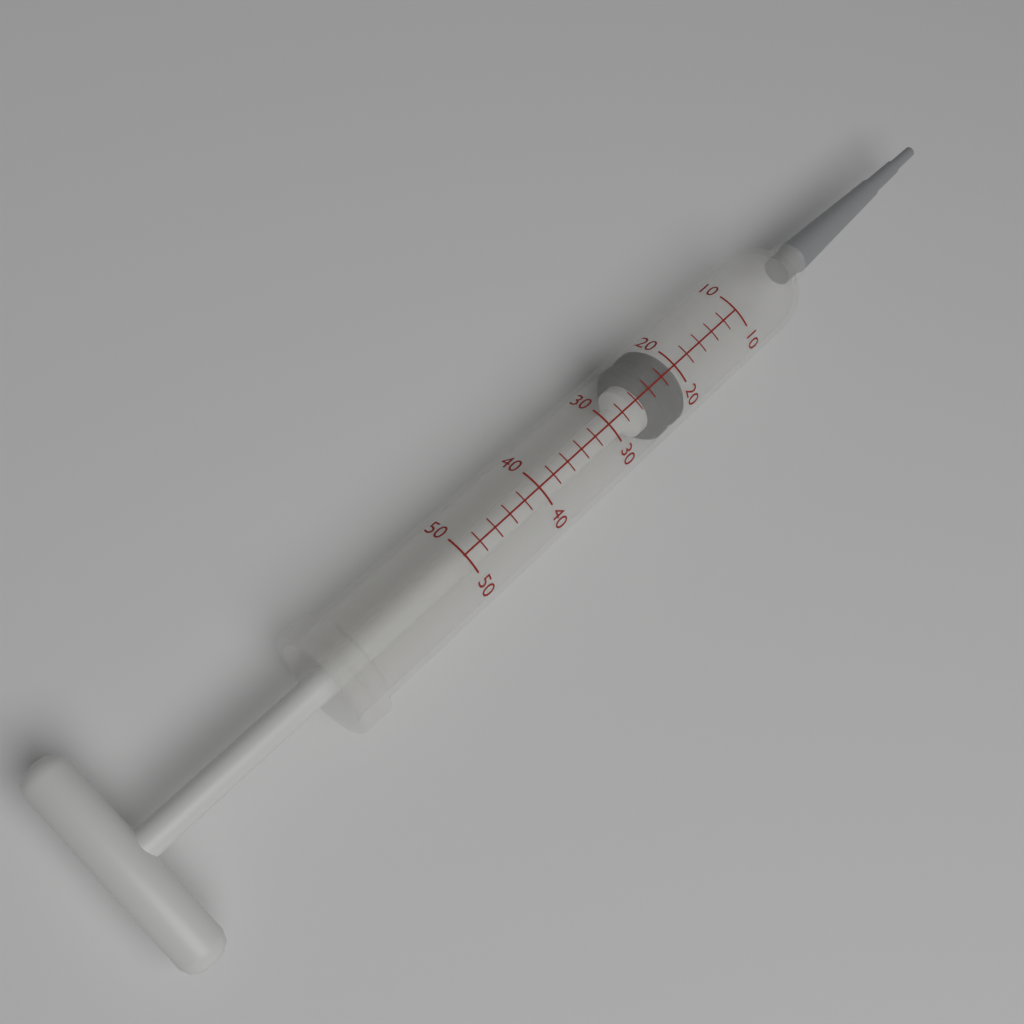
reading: 20 (no unit)
